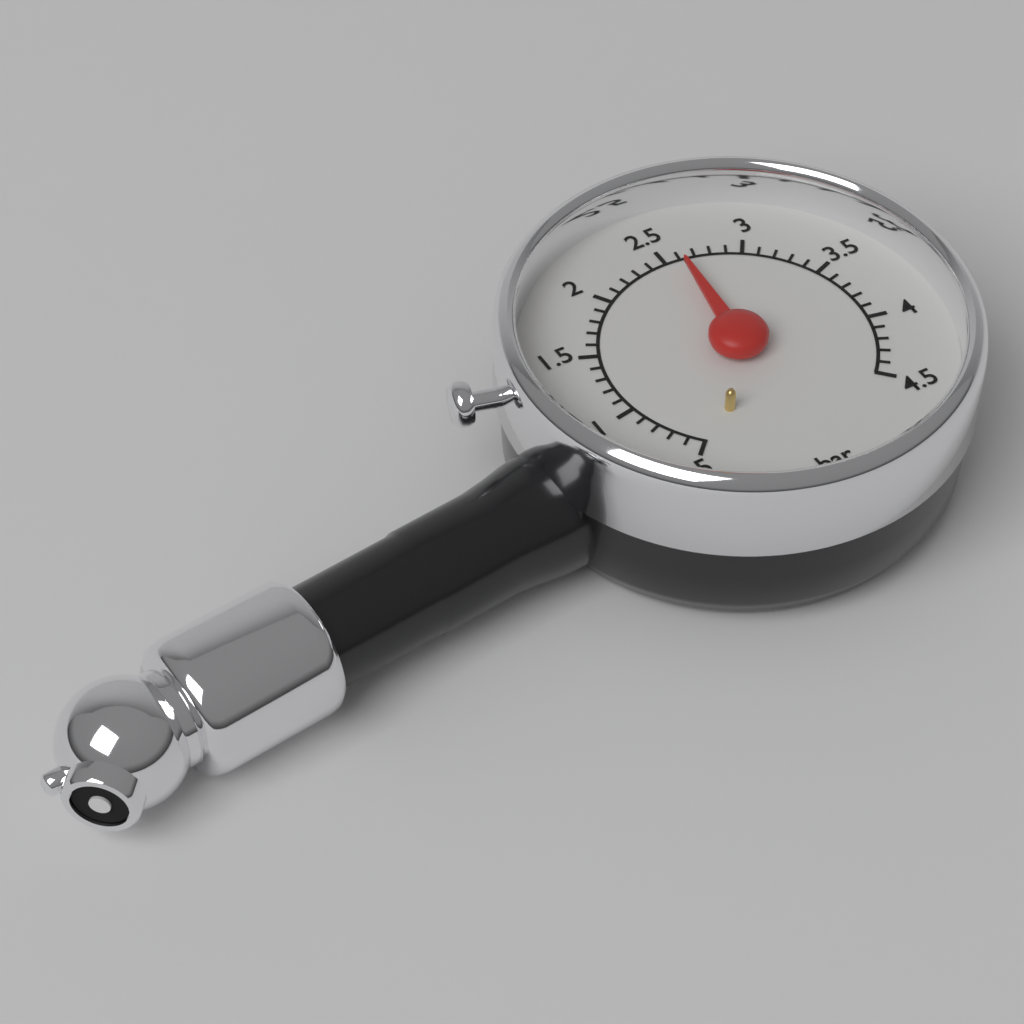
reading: 2.6 bar
